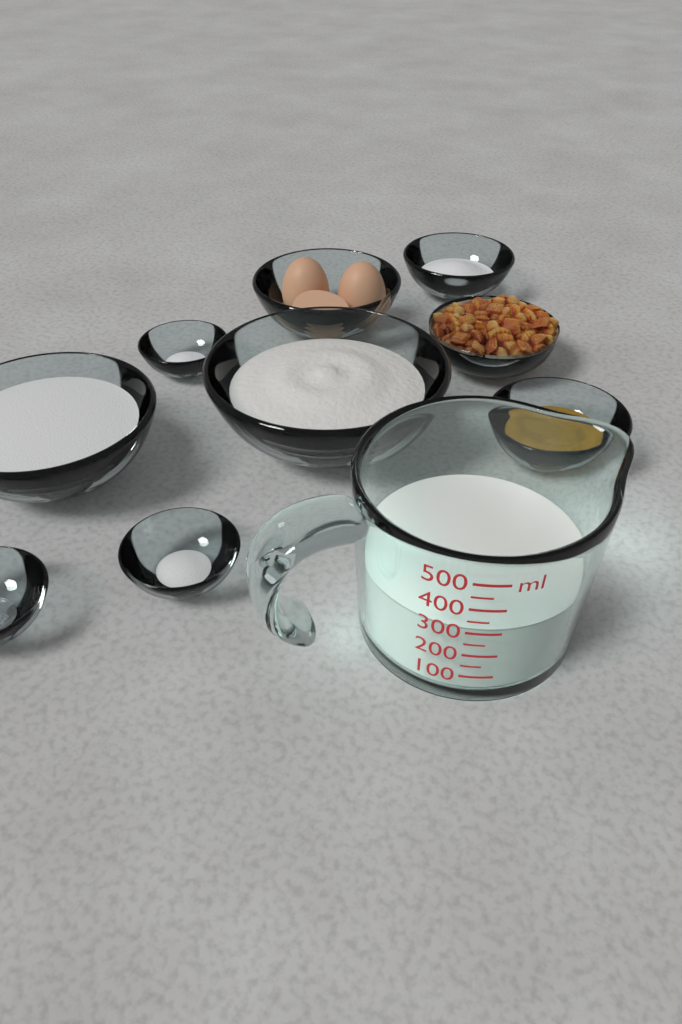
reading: 300 ml
